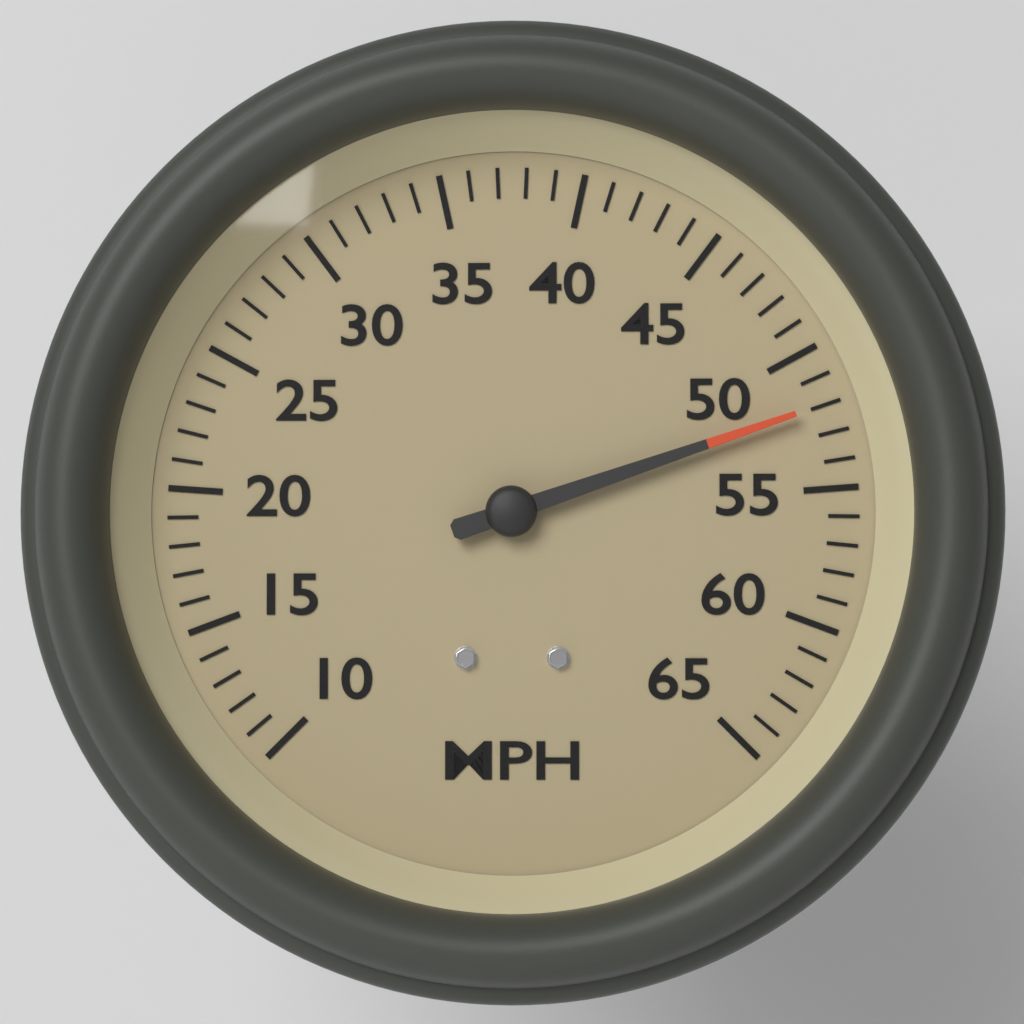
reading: 52 MPH
